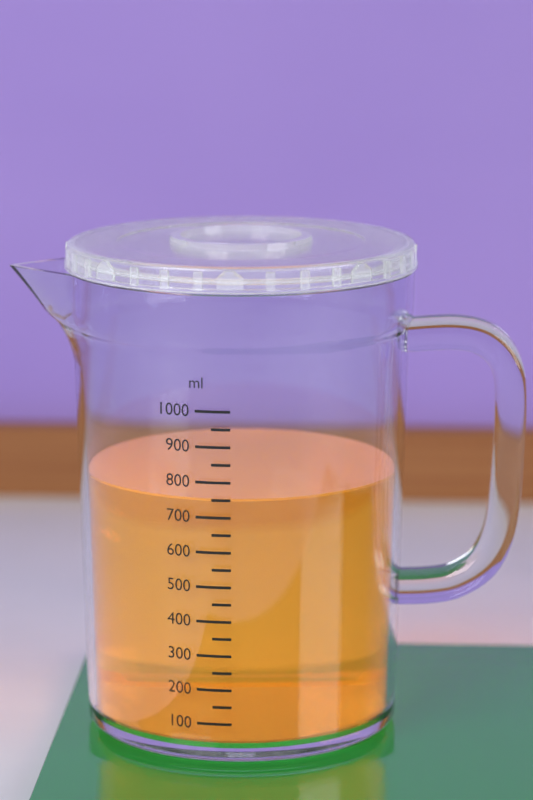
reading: 750 ml
